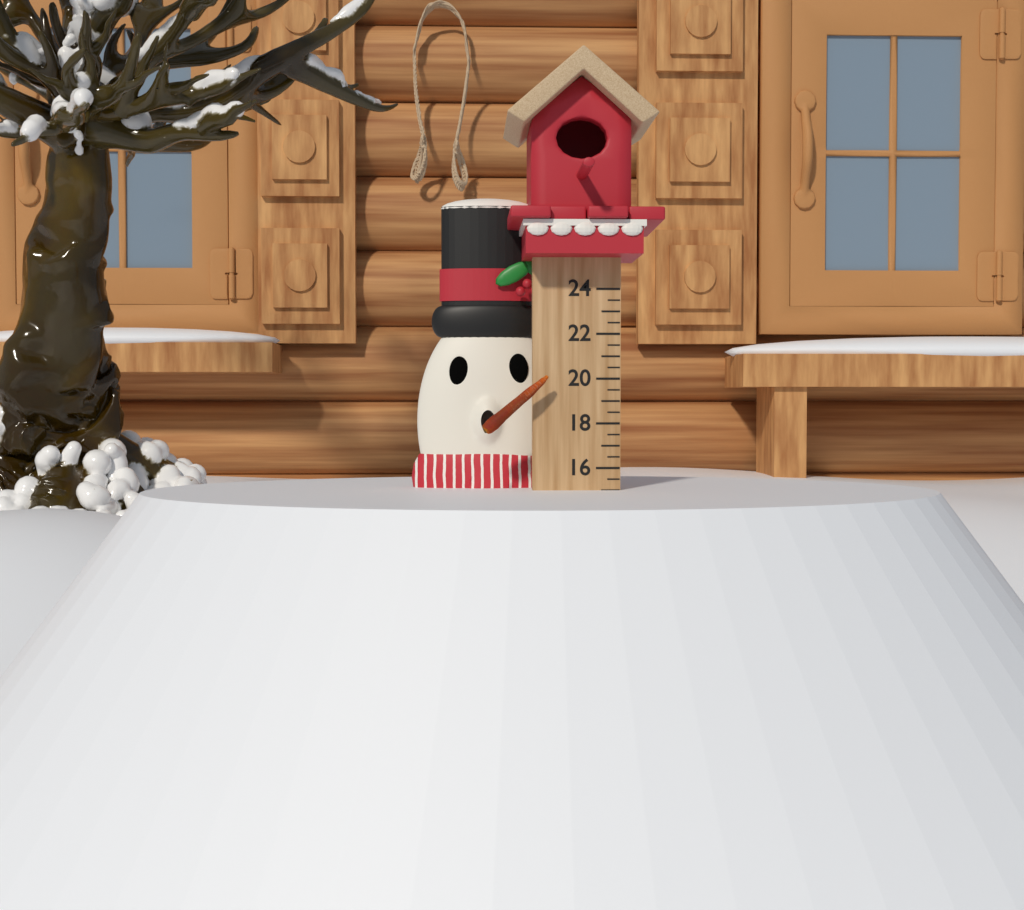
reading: 15.0 (no unit)
